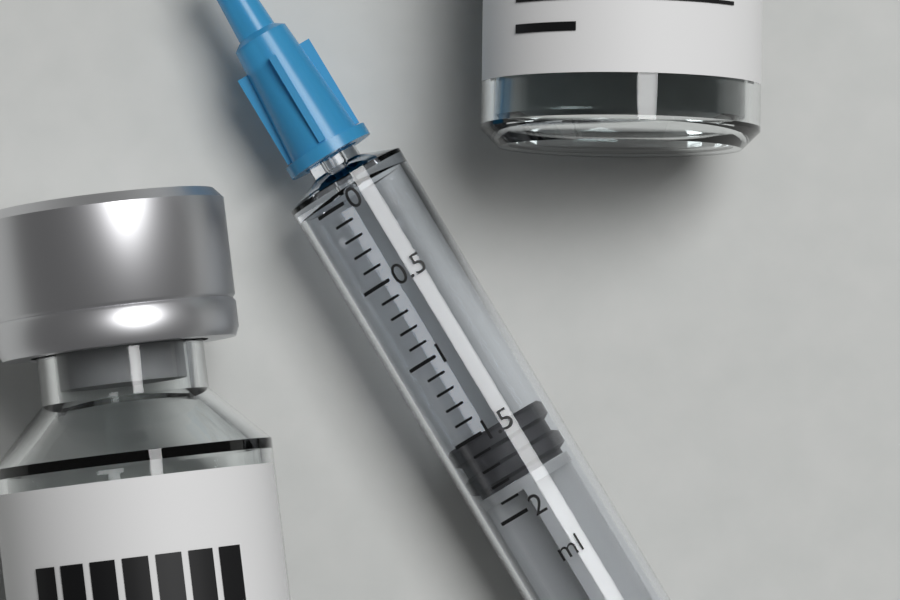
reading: 1.5 ml
